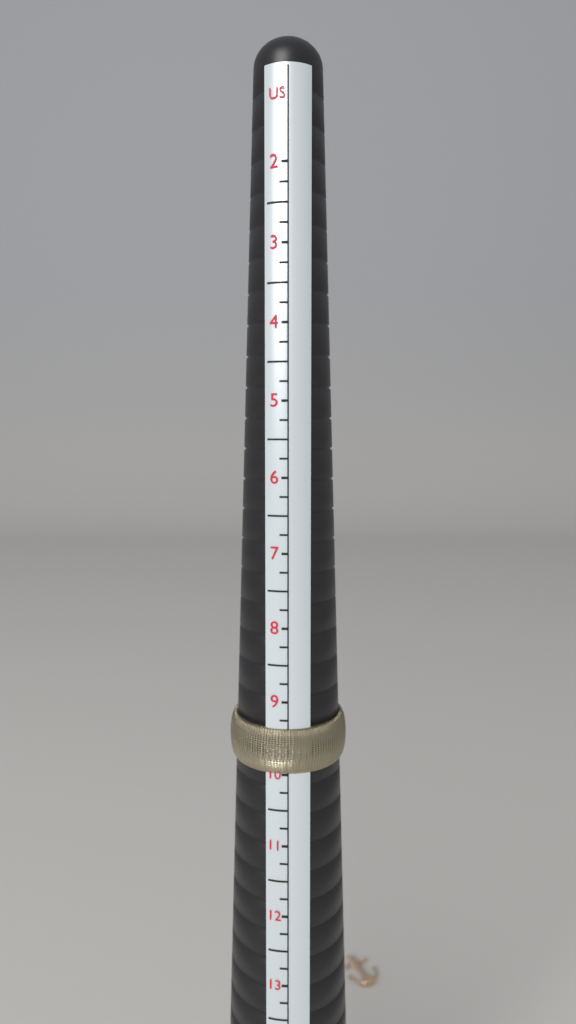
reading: 10.00 US
